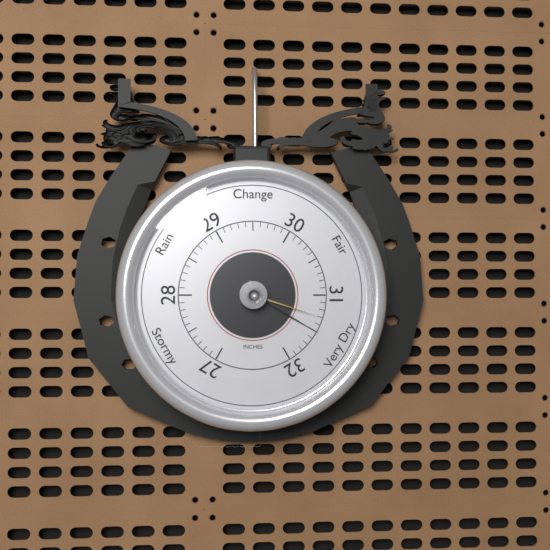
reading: 31.5 inHg
